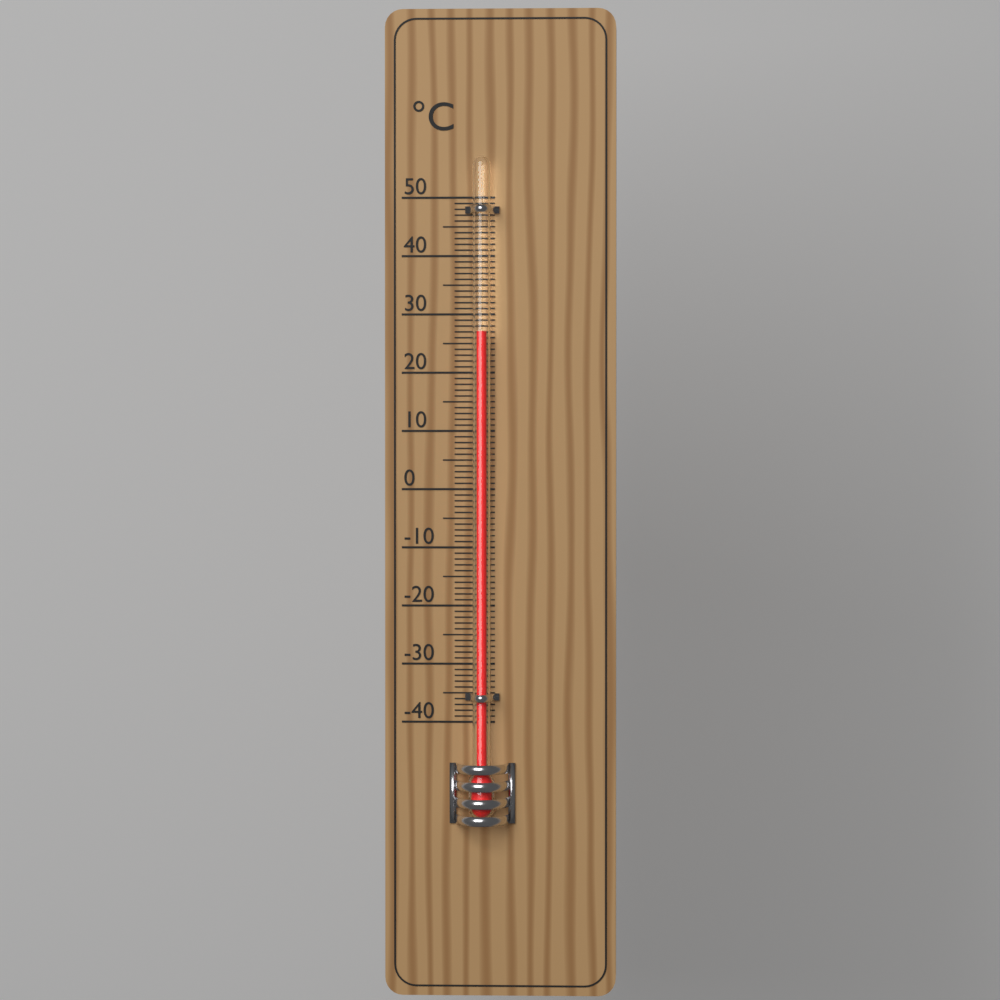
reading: 27 °C
